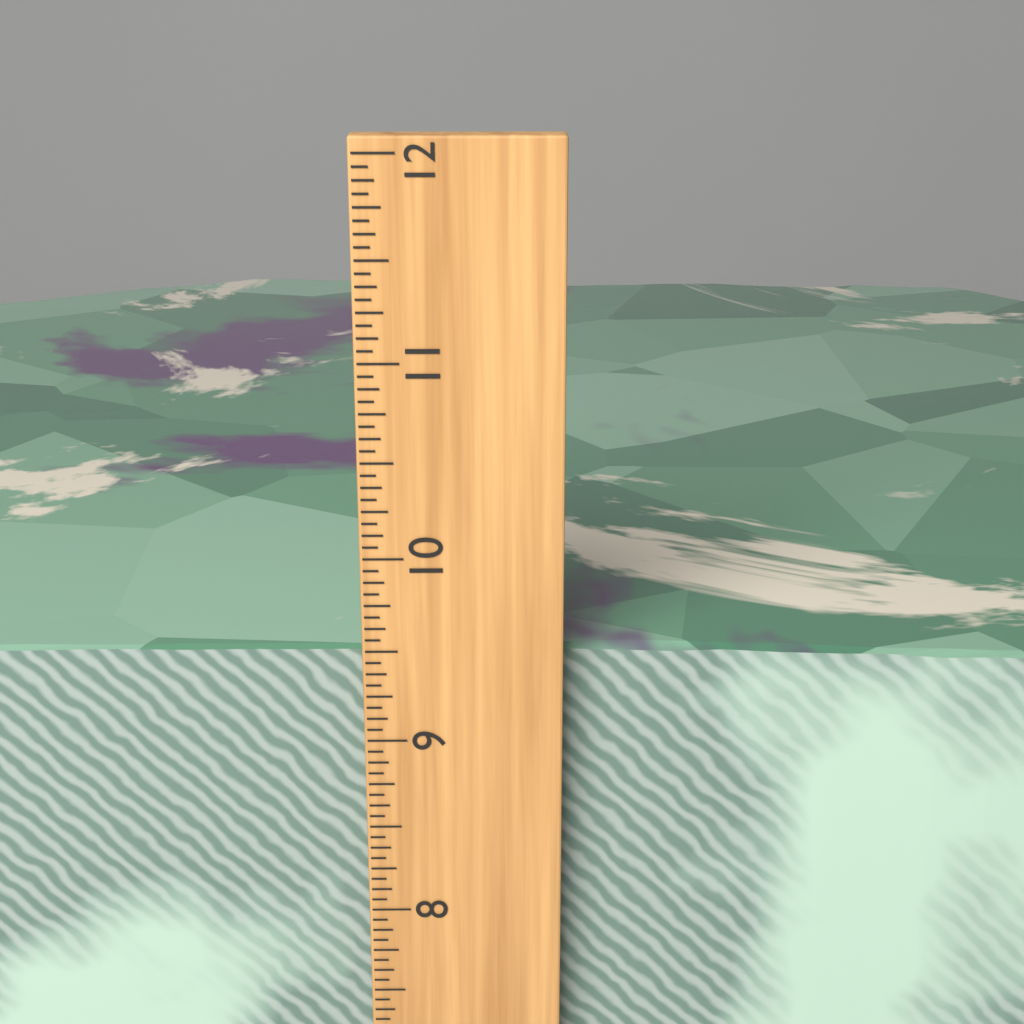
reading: 9.4375 inch
